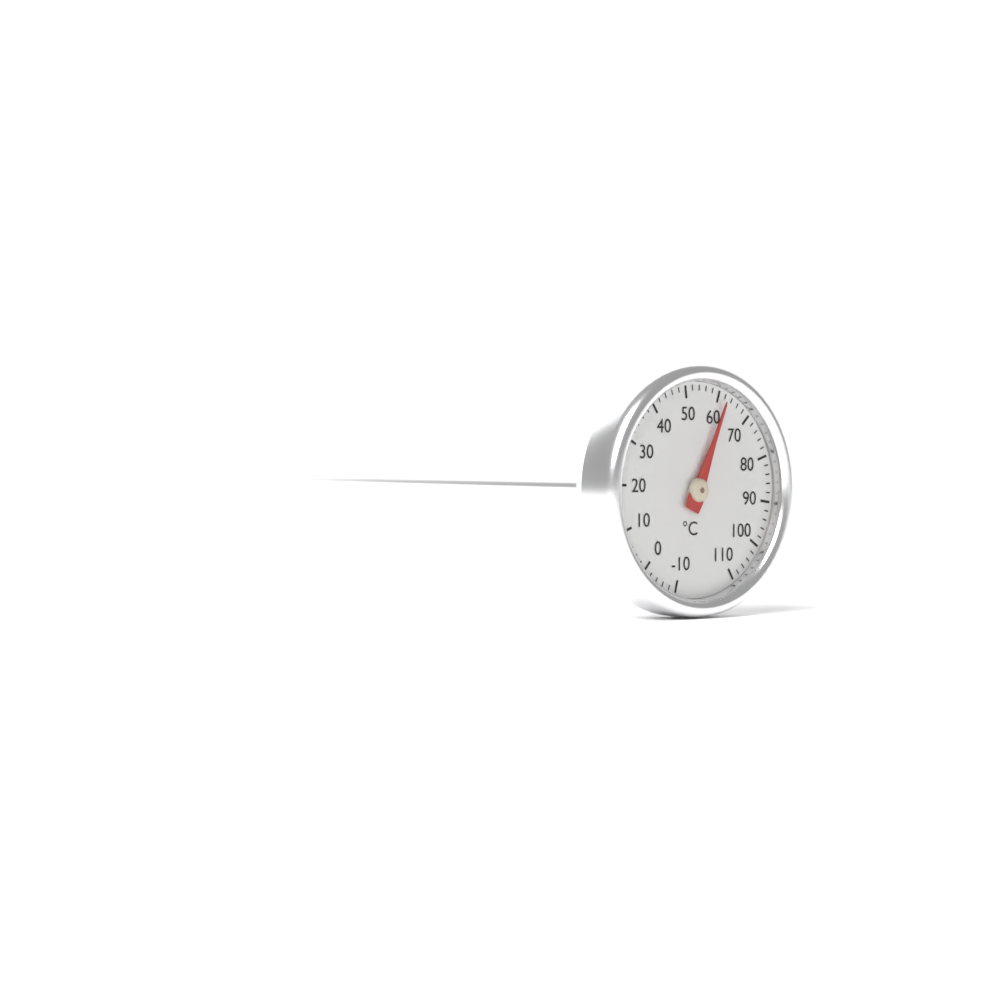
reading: 62 °C
